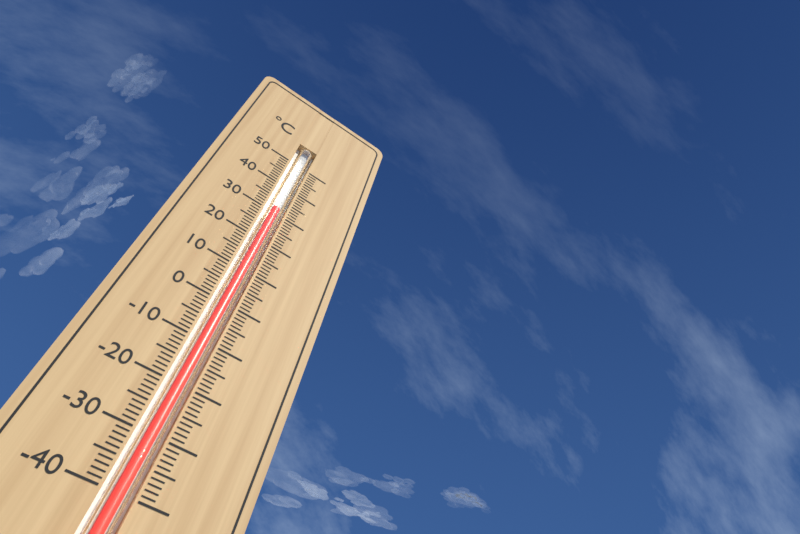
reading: 31 °C
